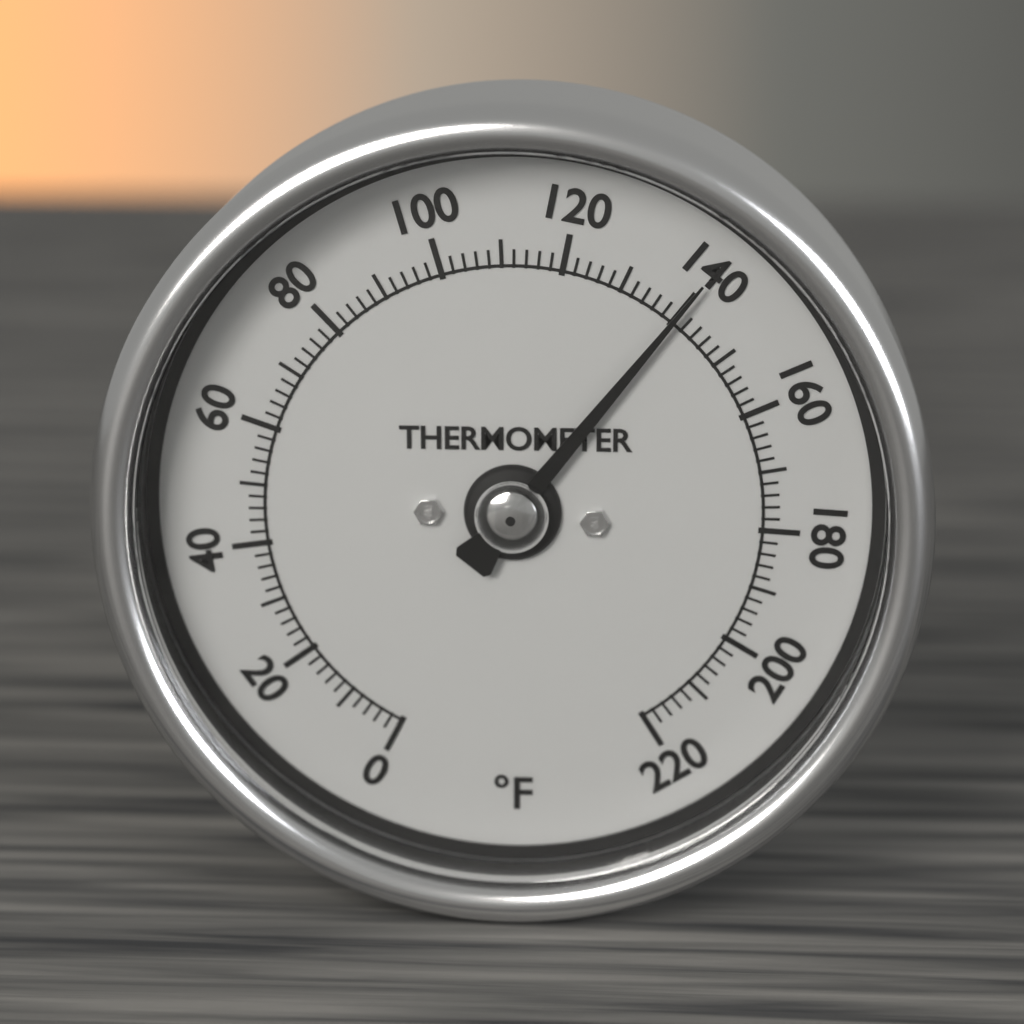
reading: 140 °F
